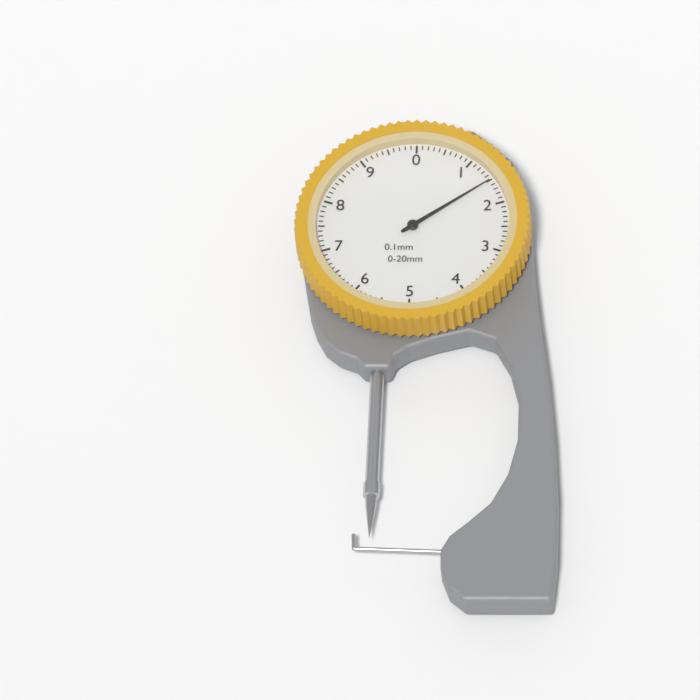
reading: 1.5 mm
